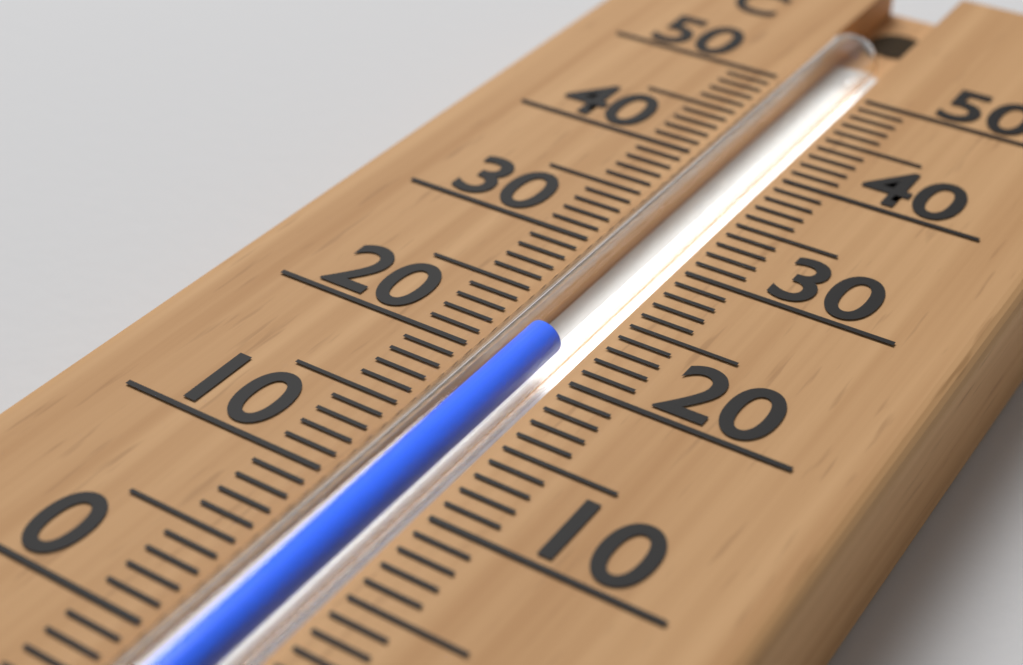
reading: 22 °C
